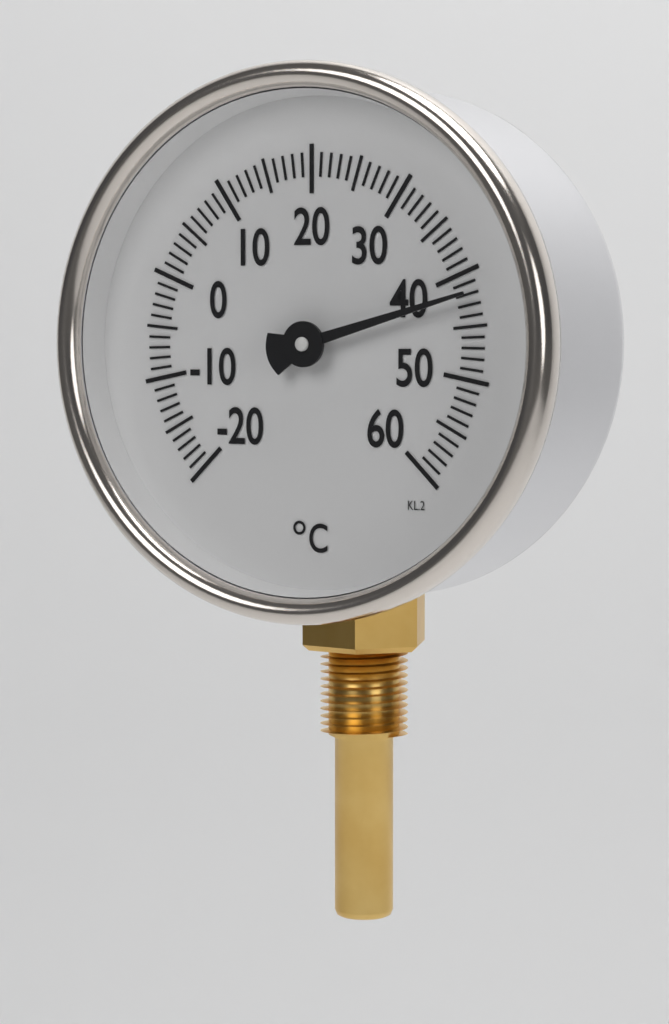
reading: 42 °C
